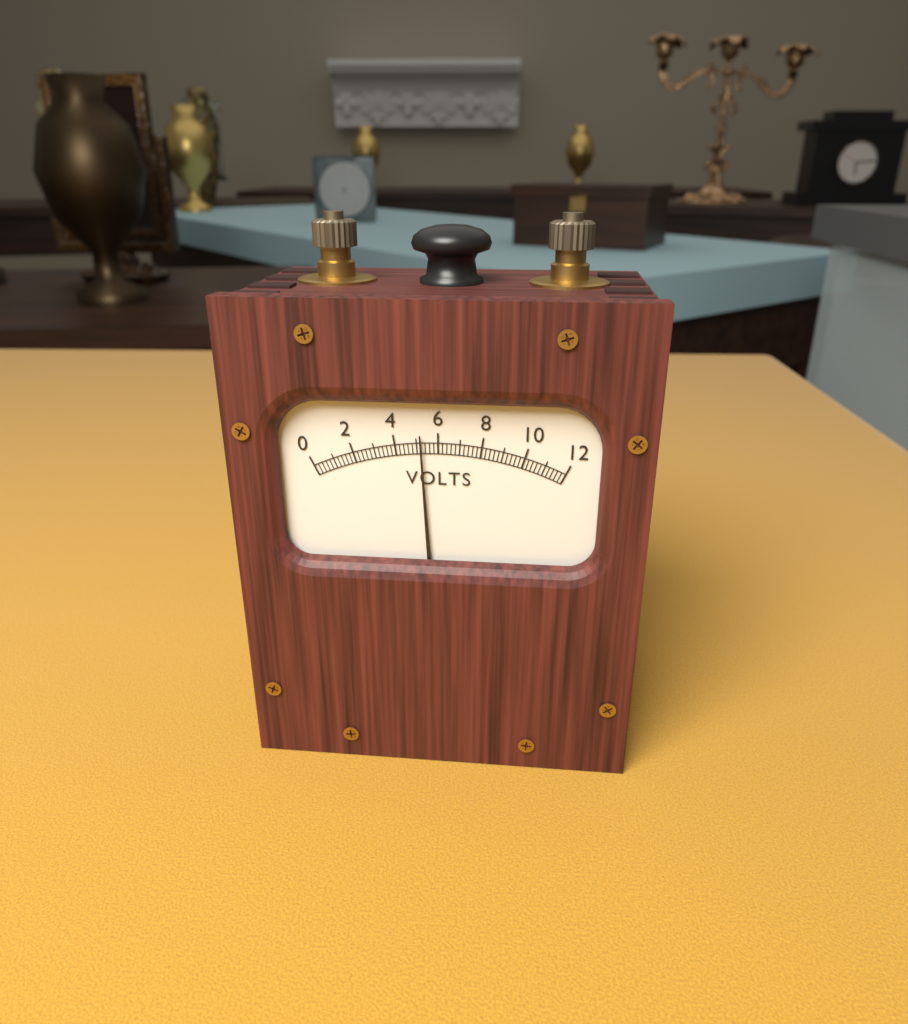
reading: 5.2 V
